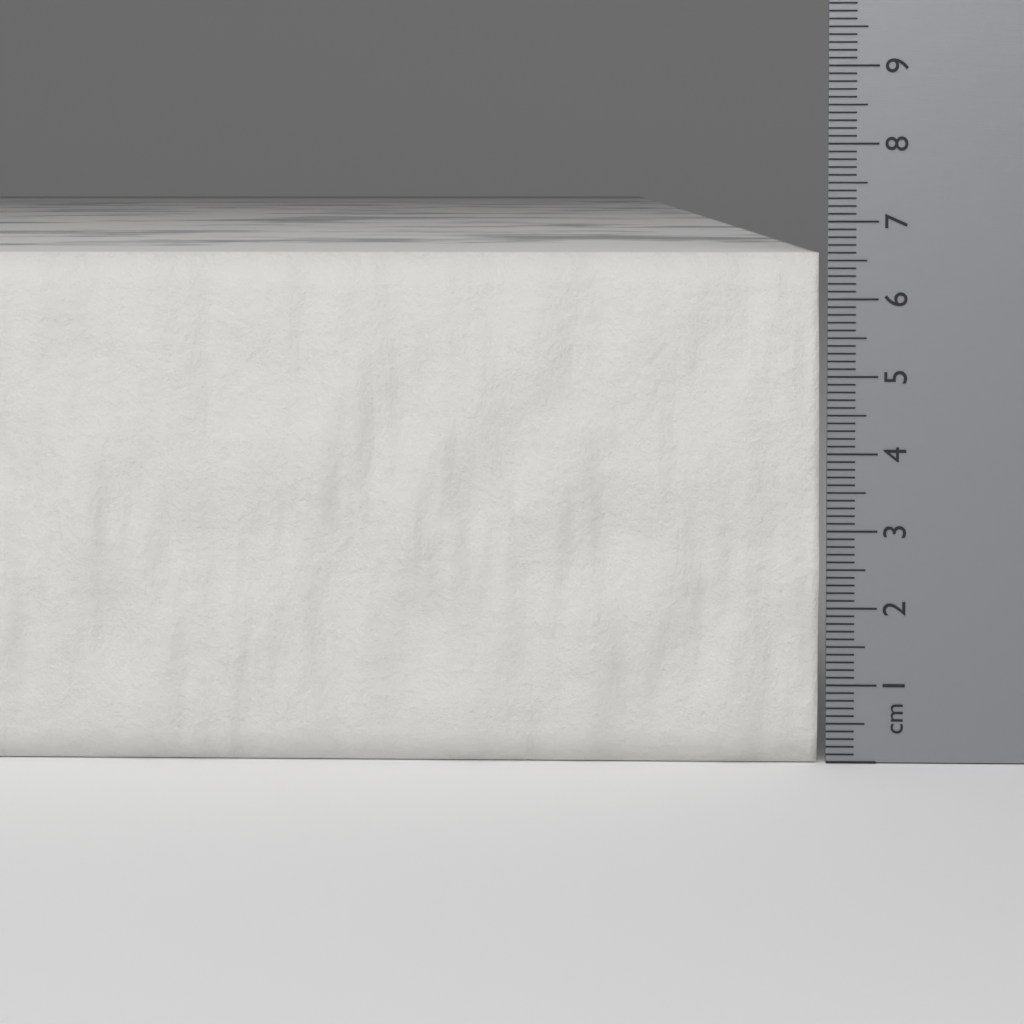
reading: 6.6 cm
